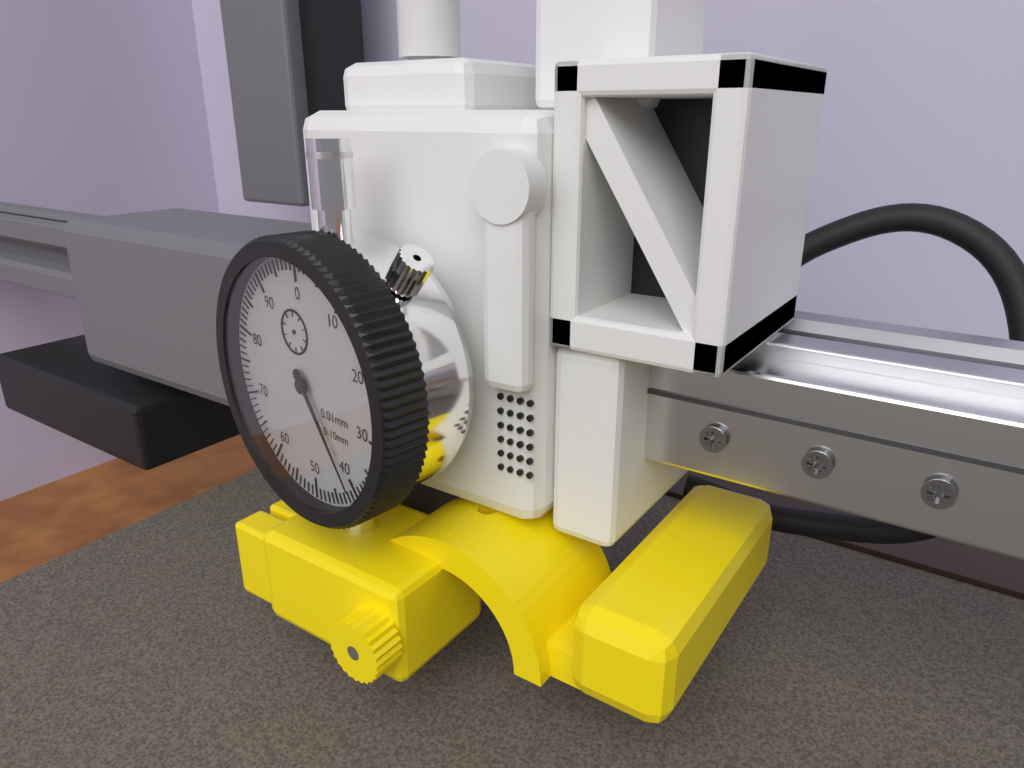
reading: 41 0.01mm
